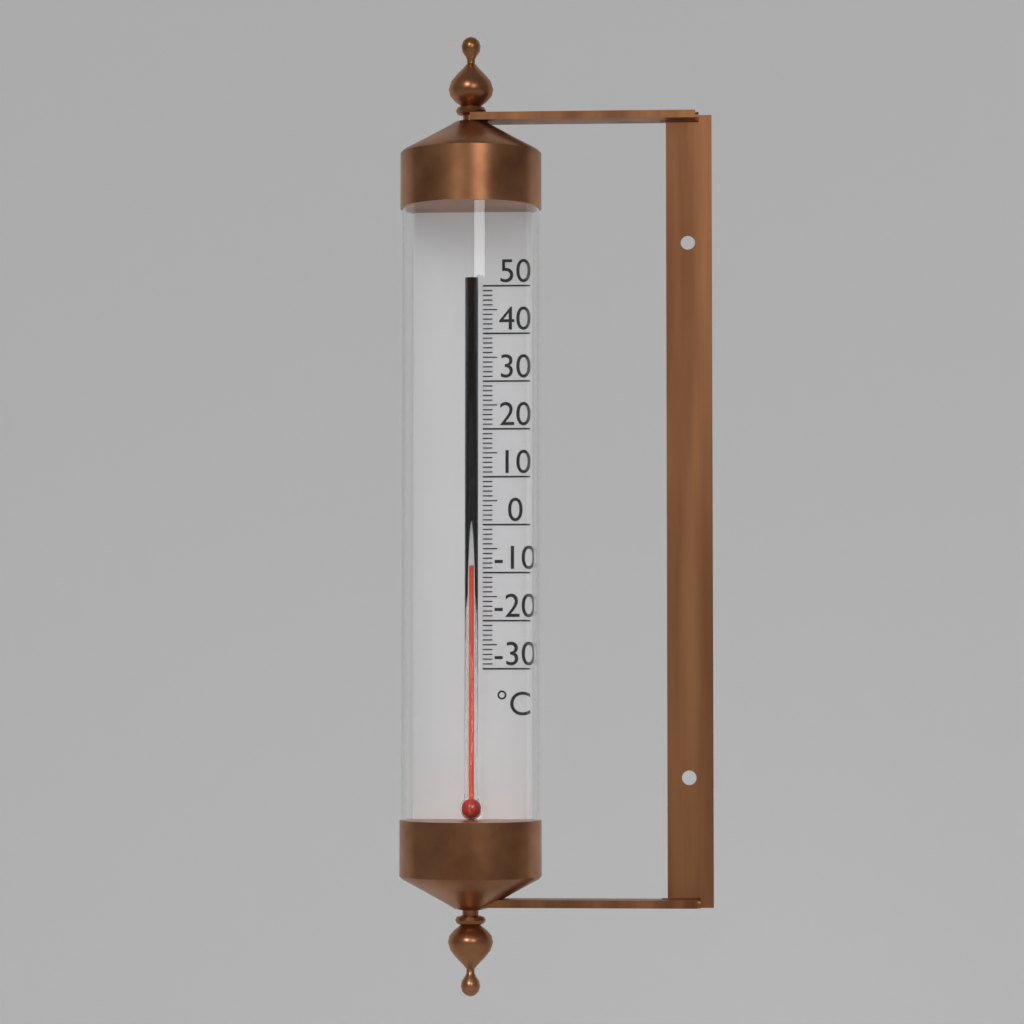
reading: -9 °C
